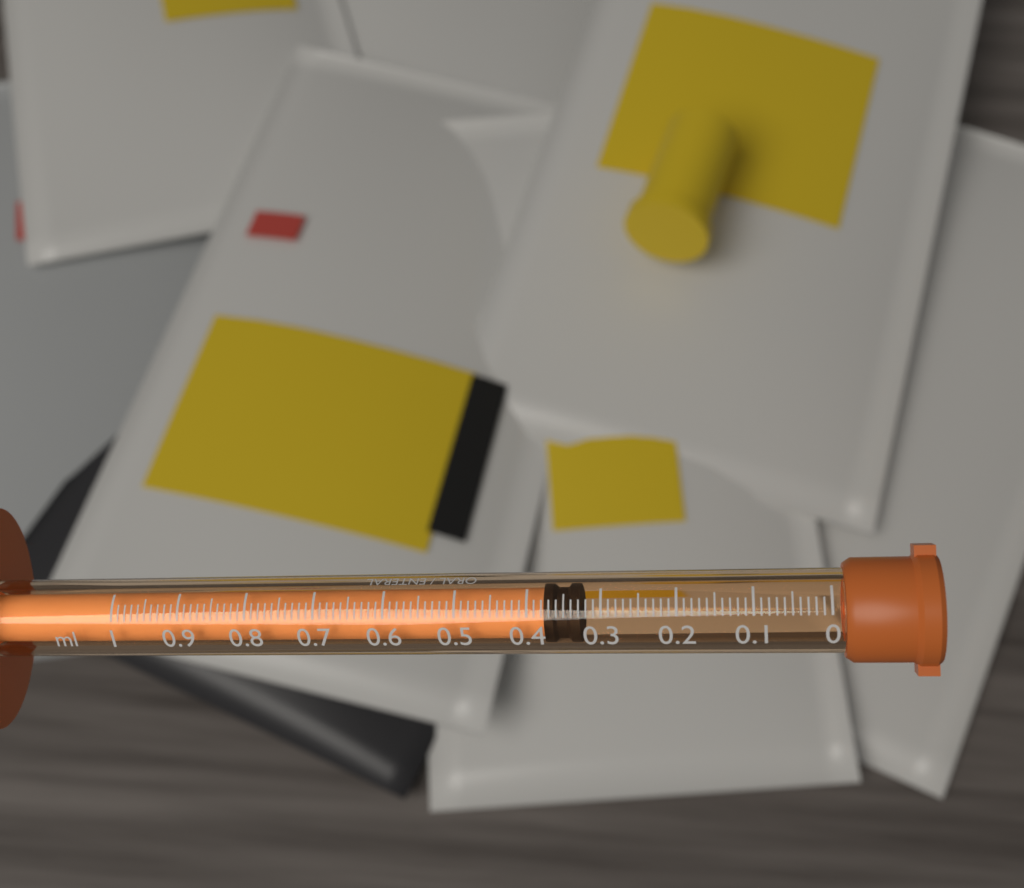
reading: 0.33 ml
